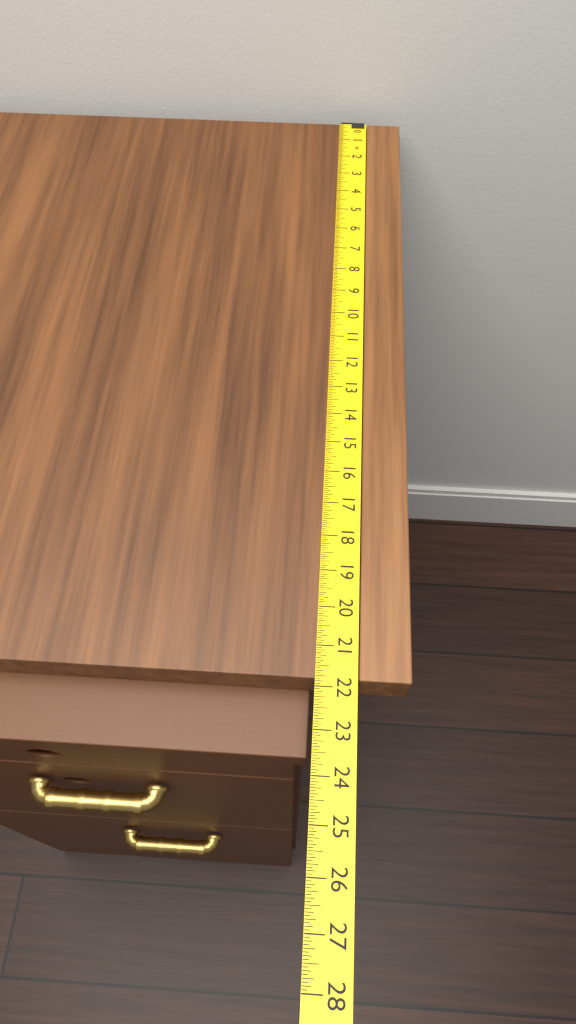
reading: 21.8125 in
